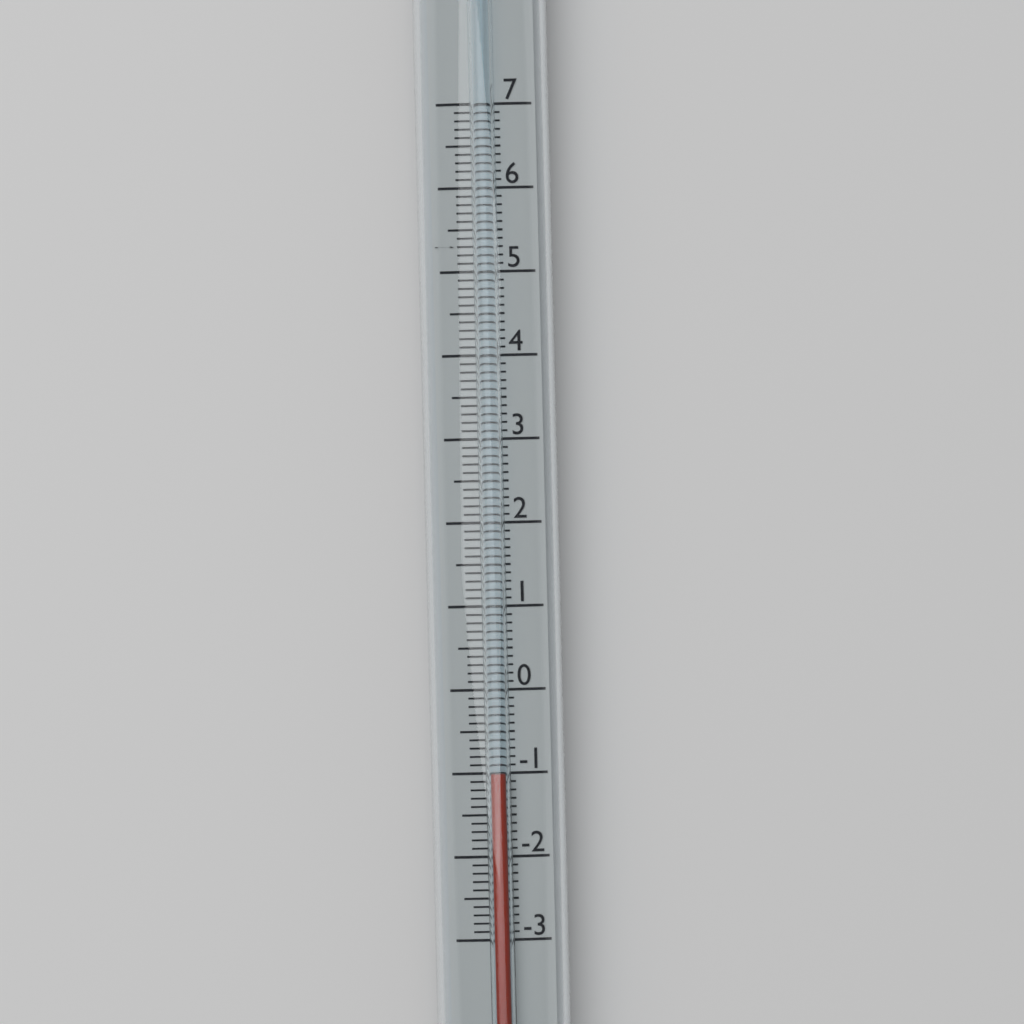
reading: -1.0 (no unit)
